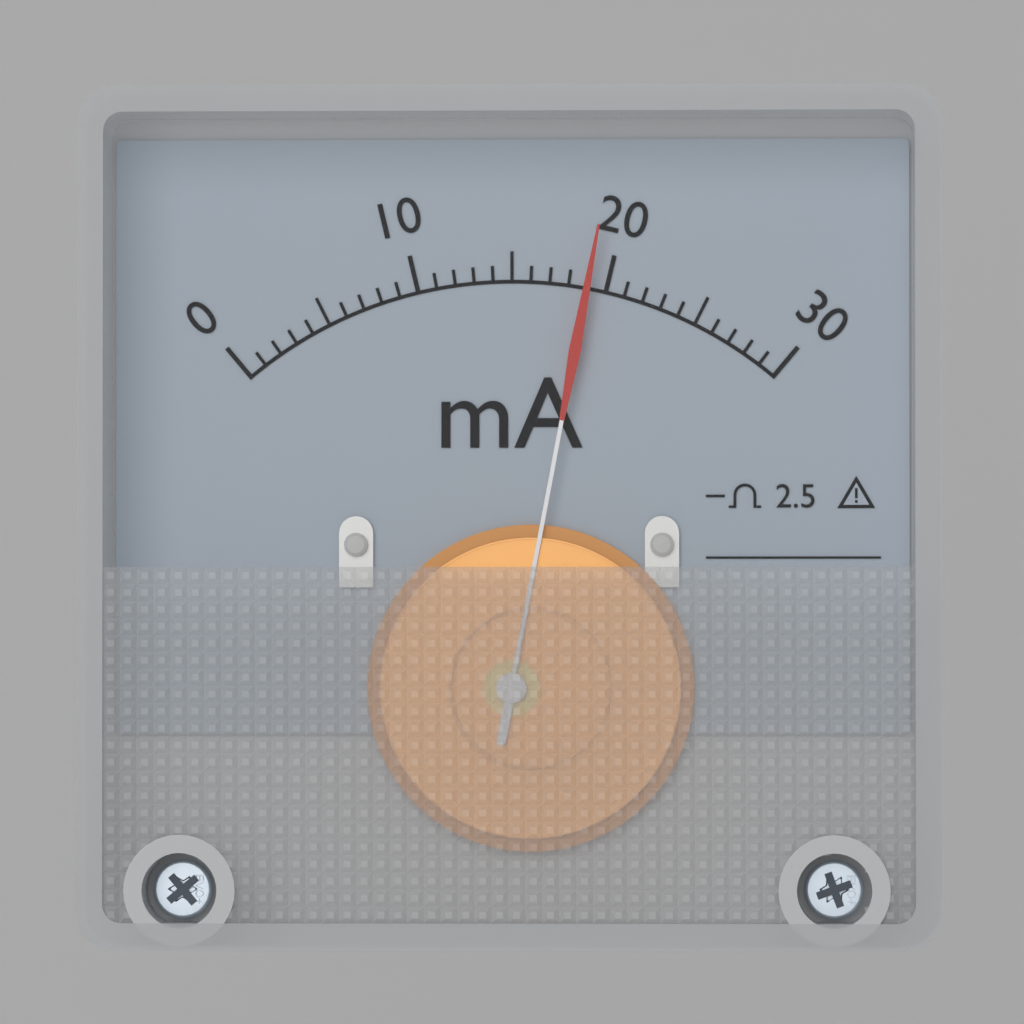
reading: 19 mA
